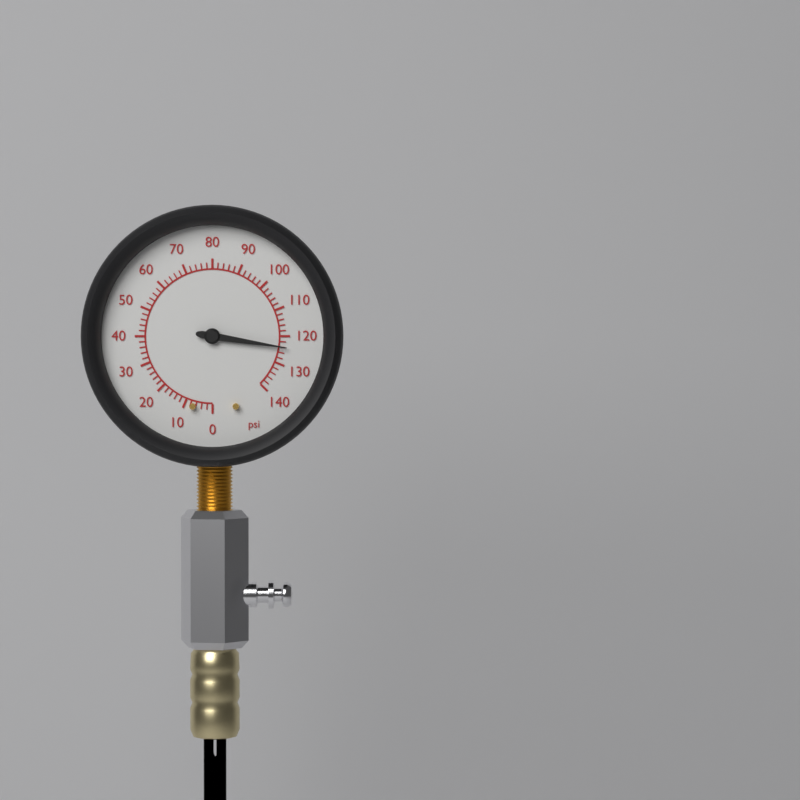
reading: 124 psi
